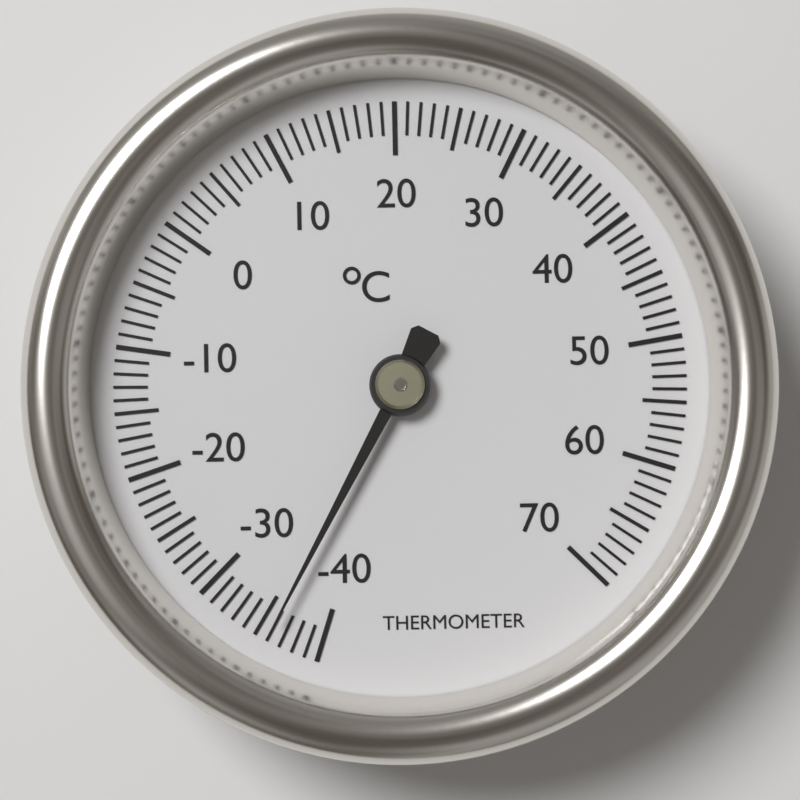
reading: -36 °C
